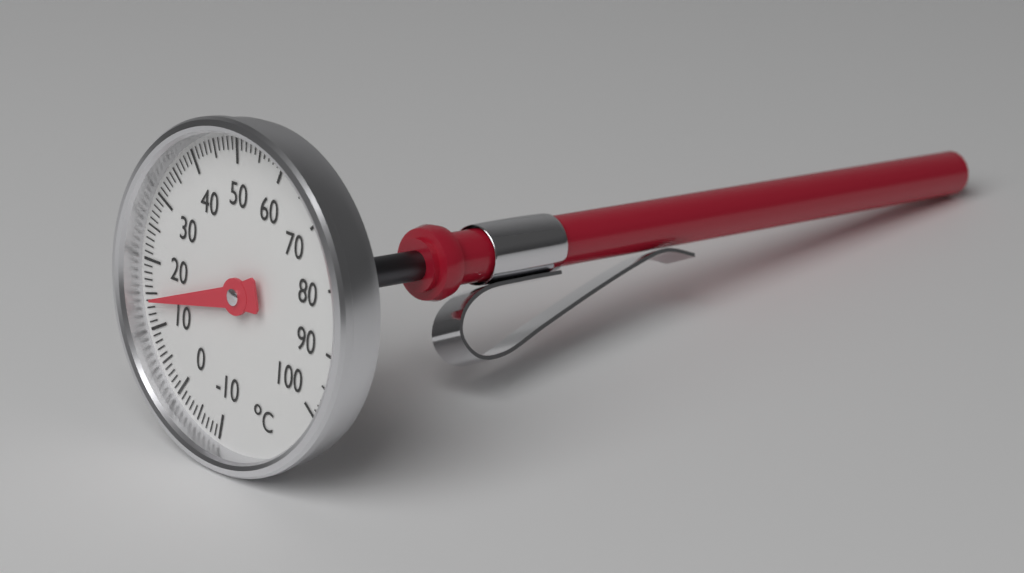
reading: 14 °C
